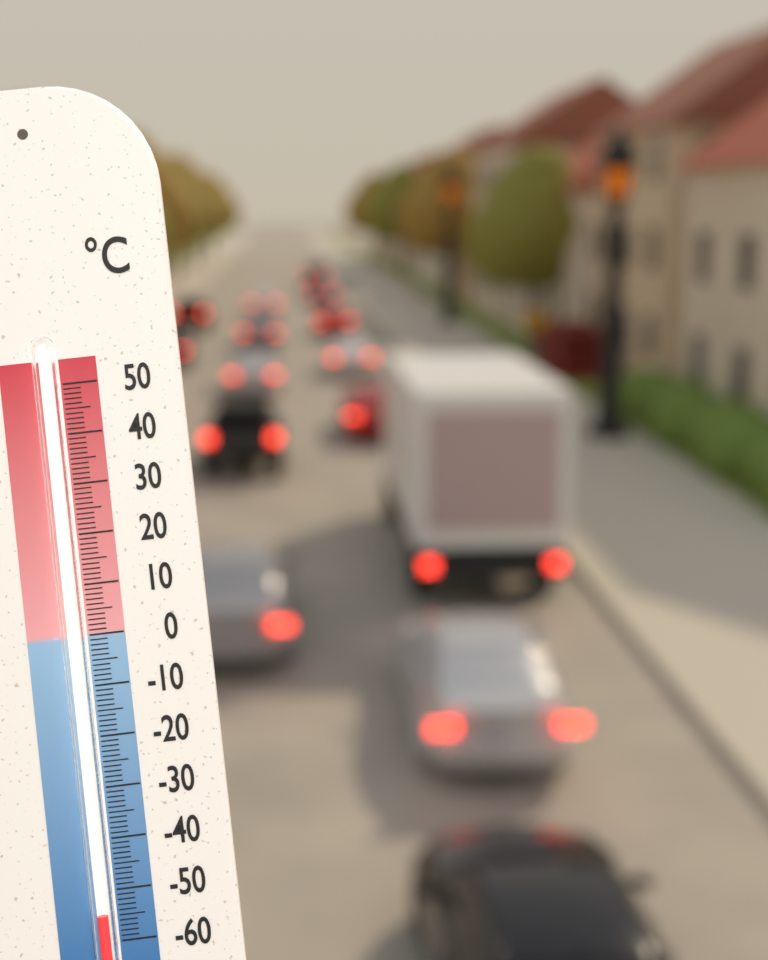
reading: -54 °C
